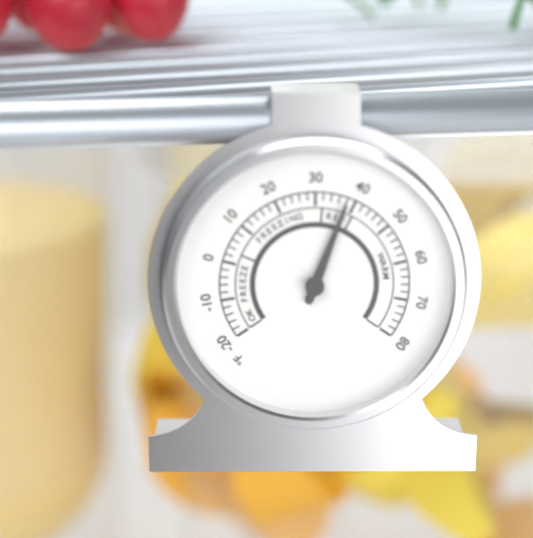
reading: 38 °F
